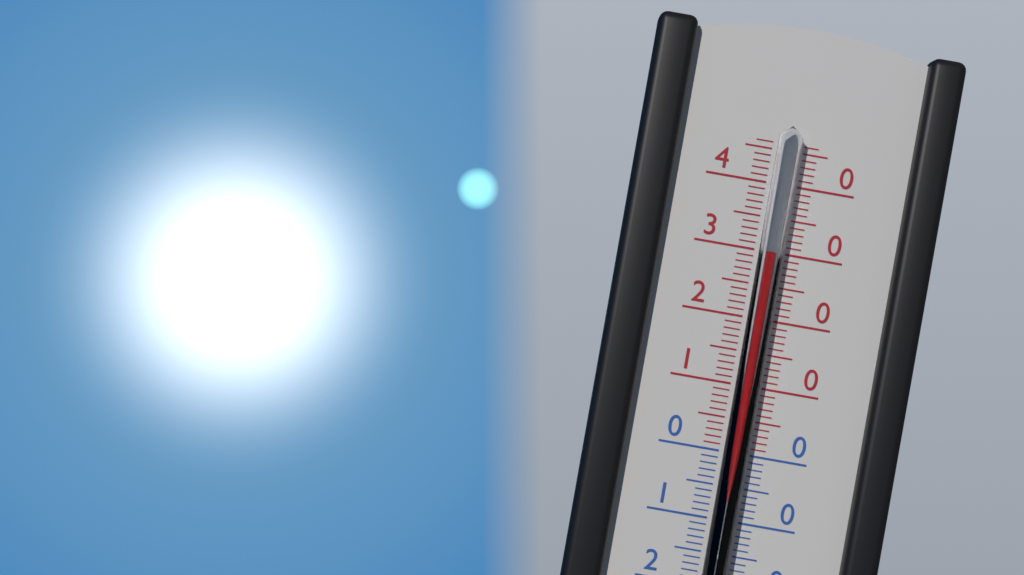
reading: 30 °C
